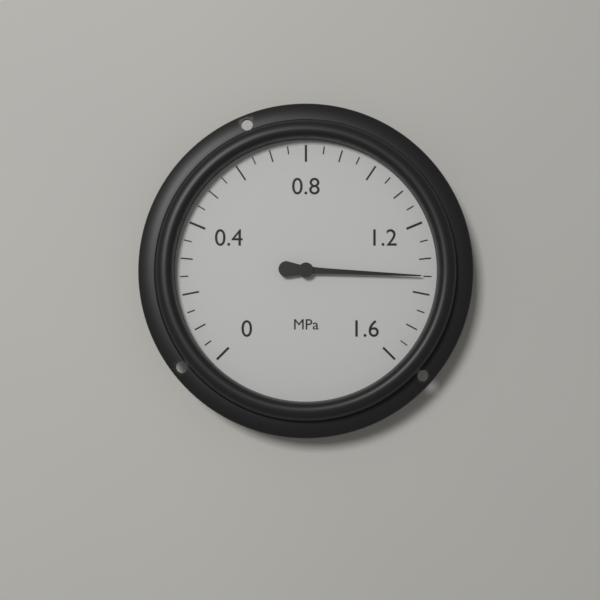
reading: 1.35 MPa
